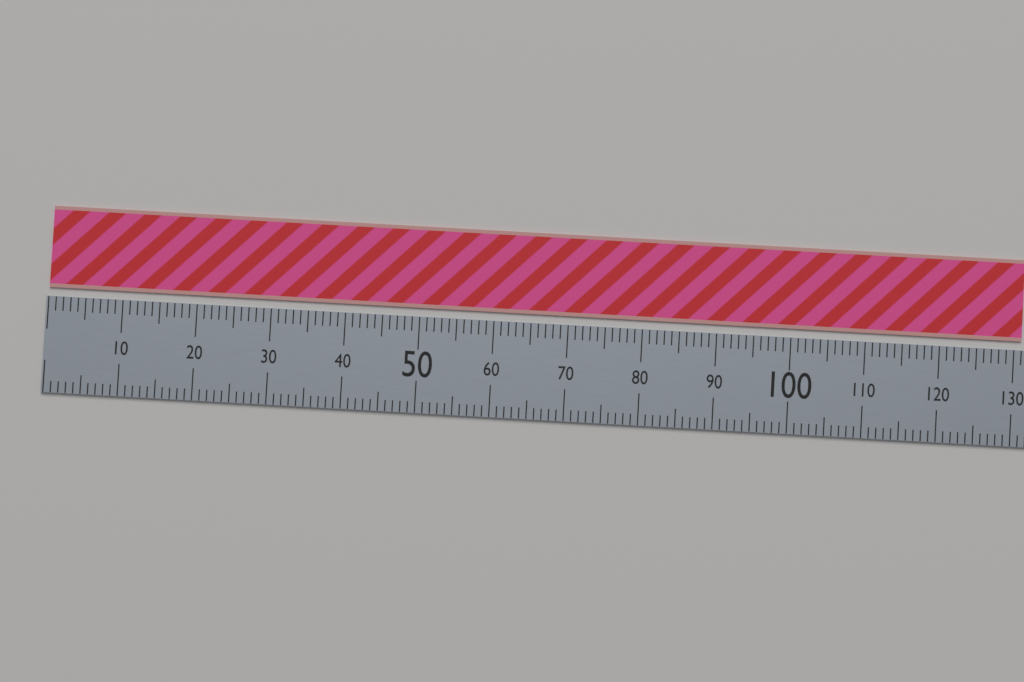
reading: 131 (no unit)
